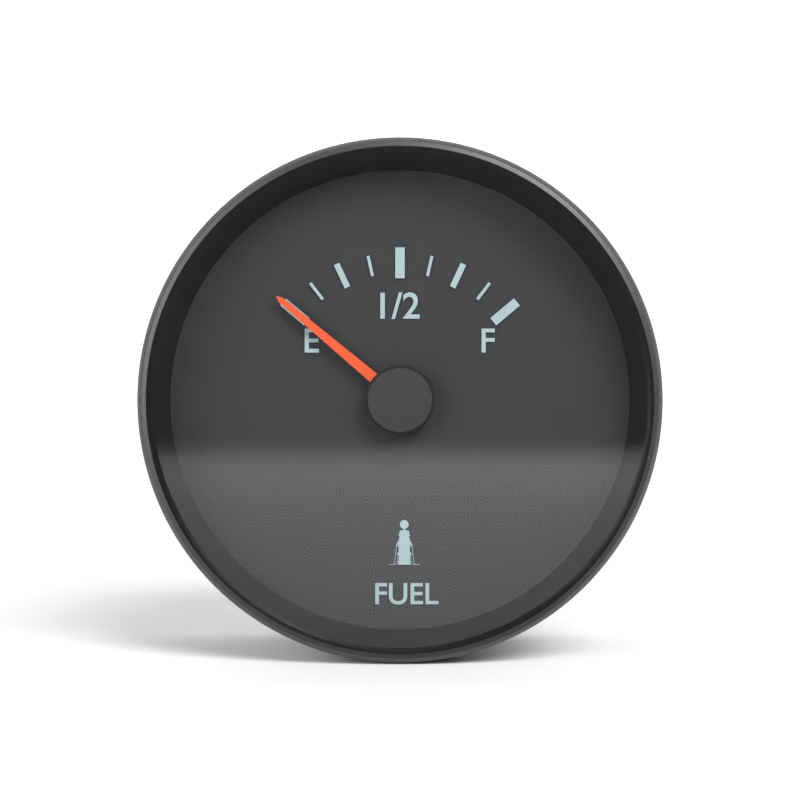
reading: 0.000 (no unit)
